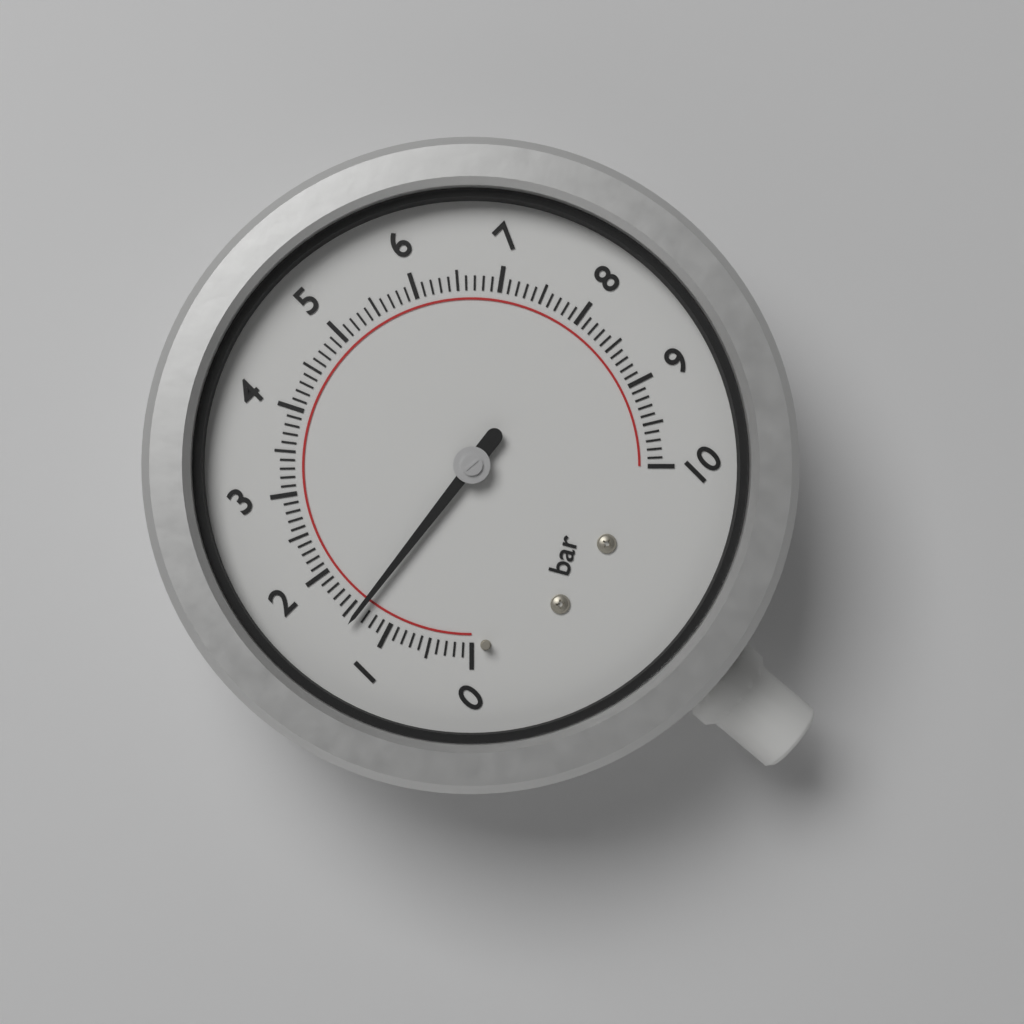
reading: 1.4 bar
